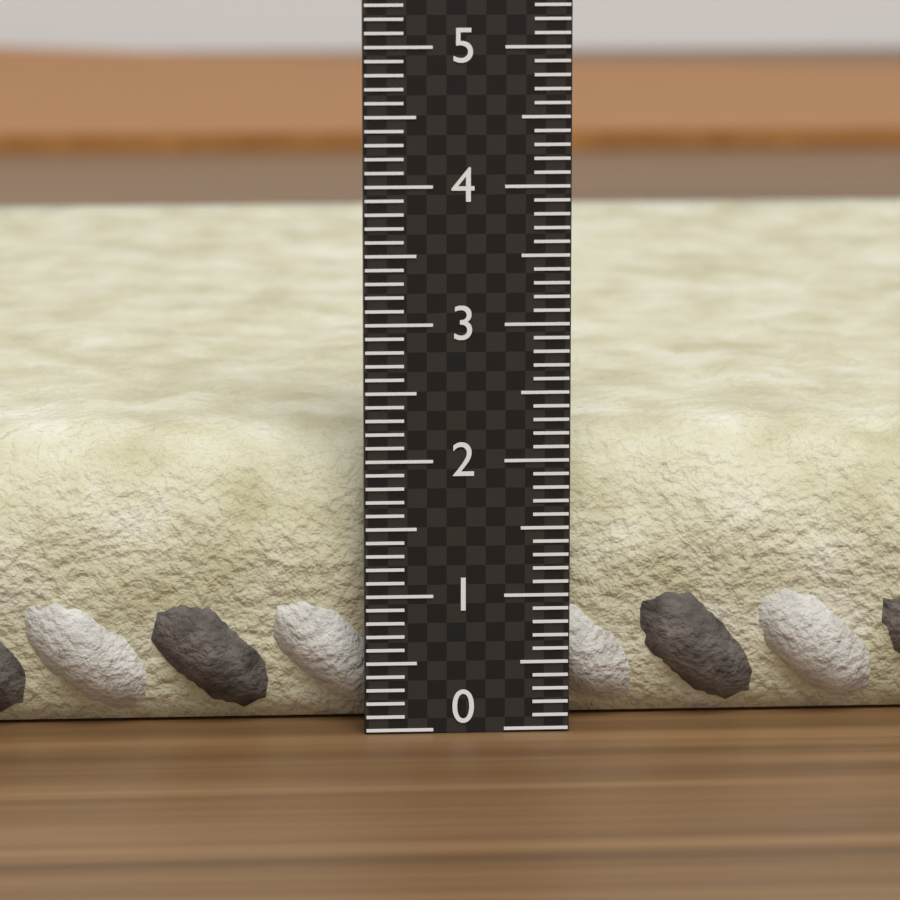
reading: 2.2 (no unit)
